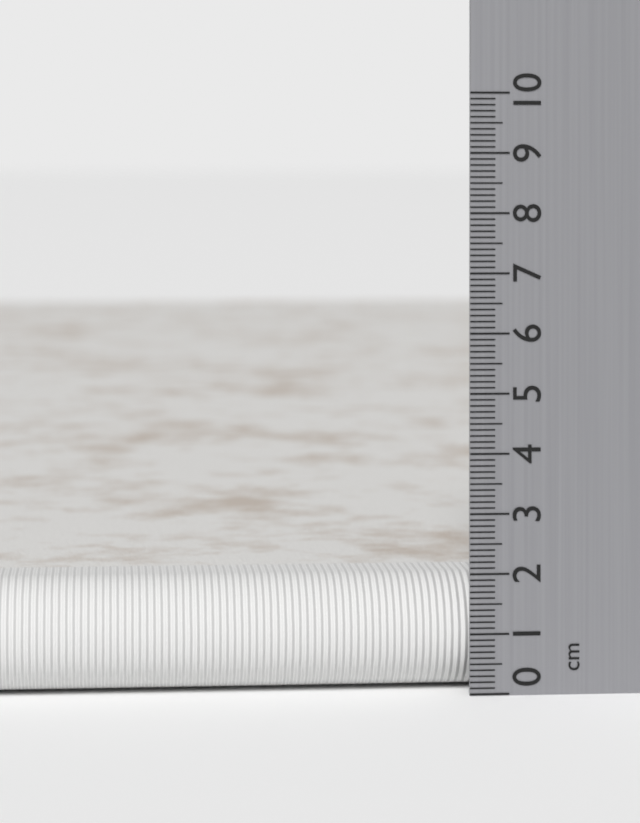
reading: 1.9 cm
